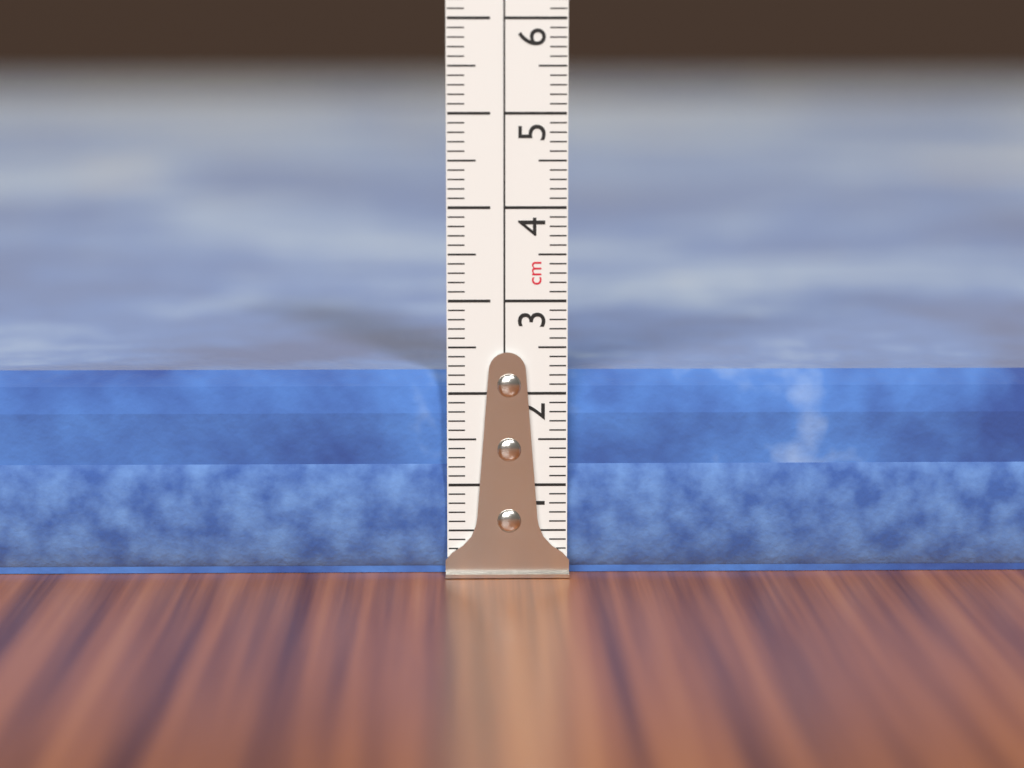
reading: 2.2 cm
